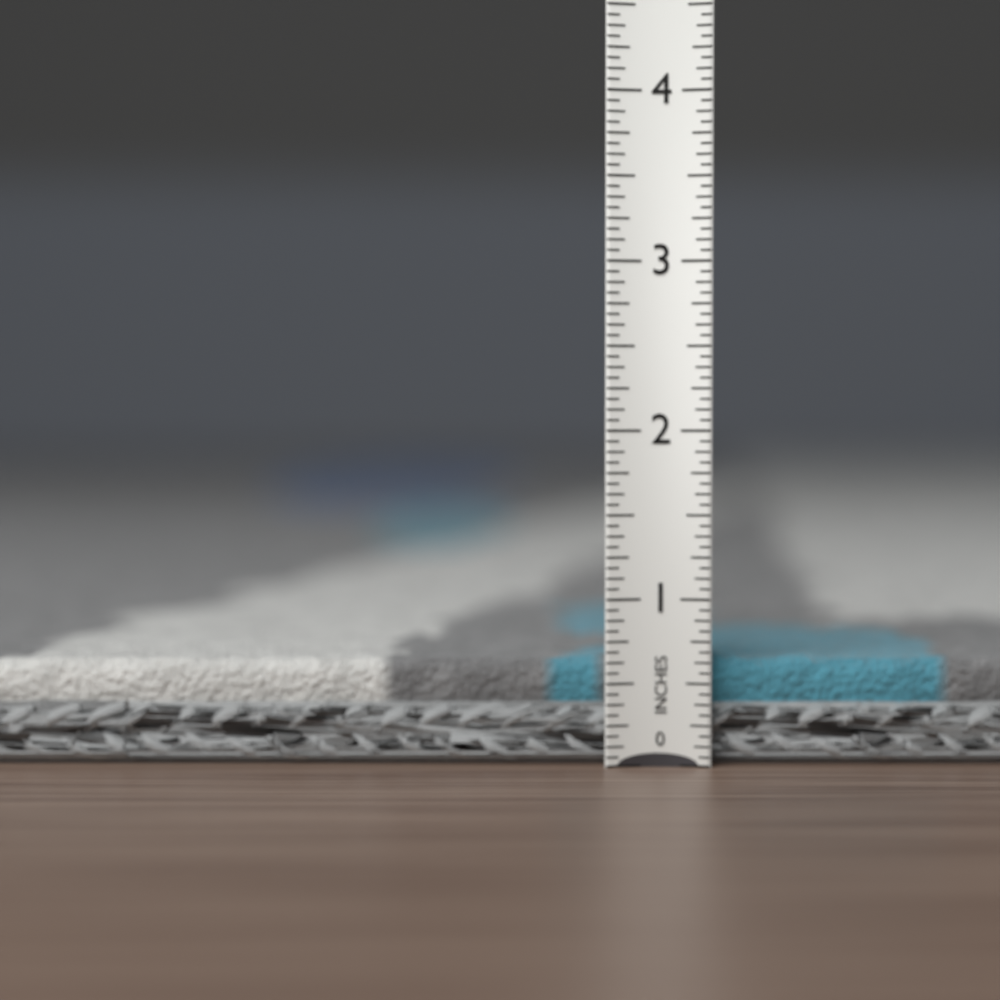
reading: 0.6875 in
